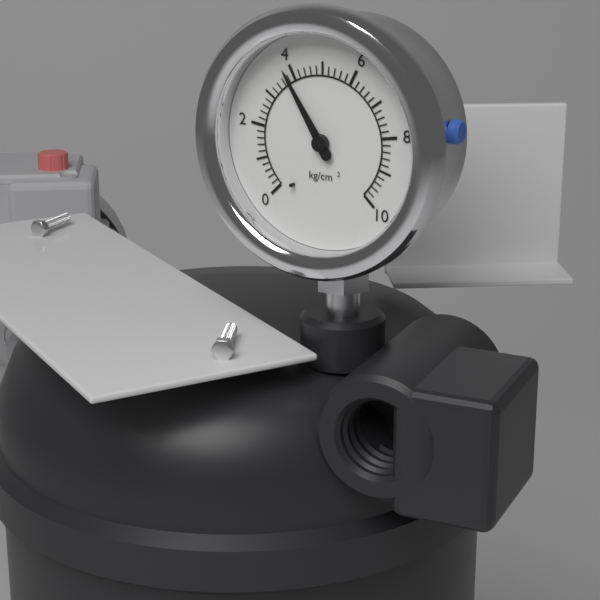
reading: 3.8 kg/cm²
